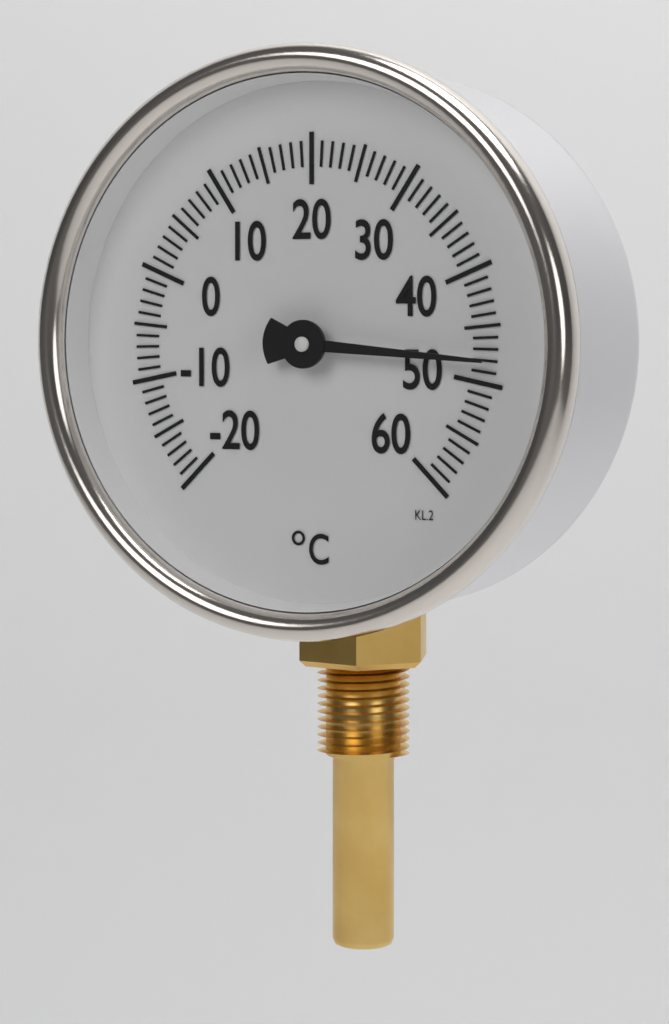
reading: 48 °C
